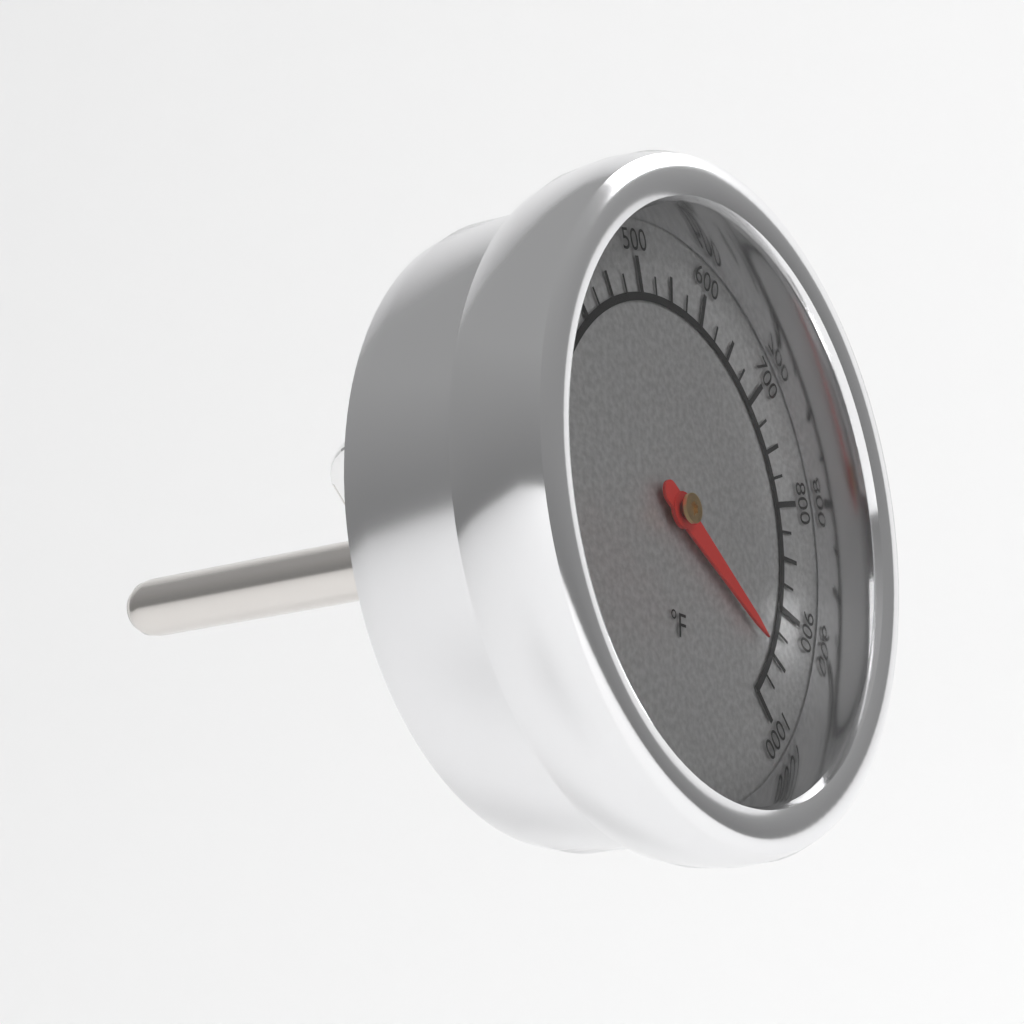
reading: 950 °F
